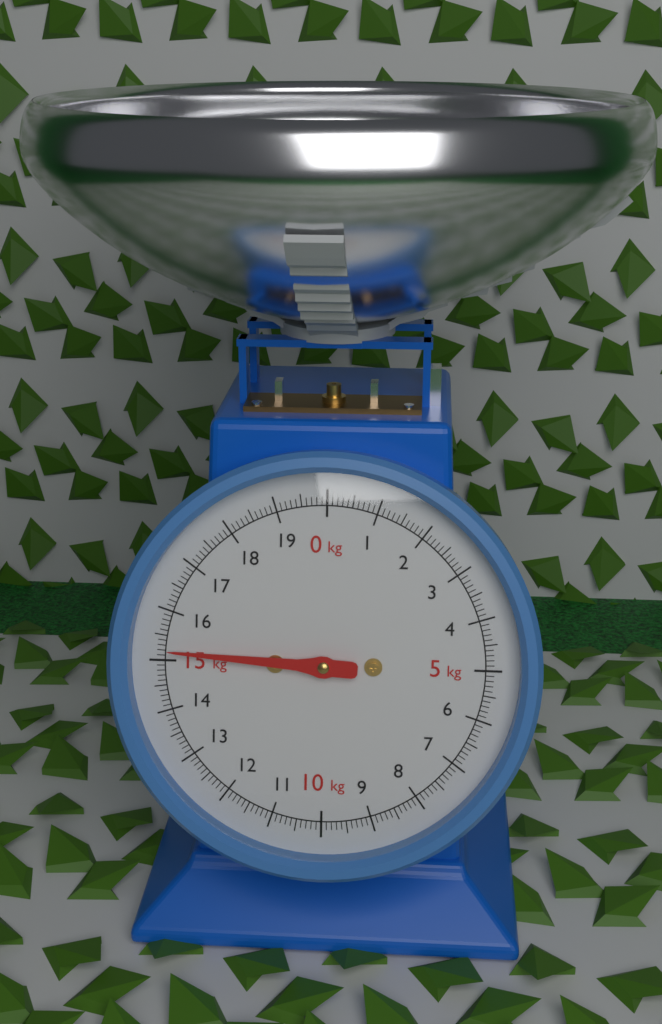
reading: 15.2 kg
